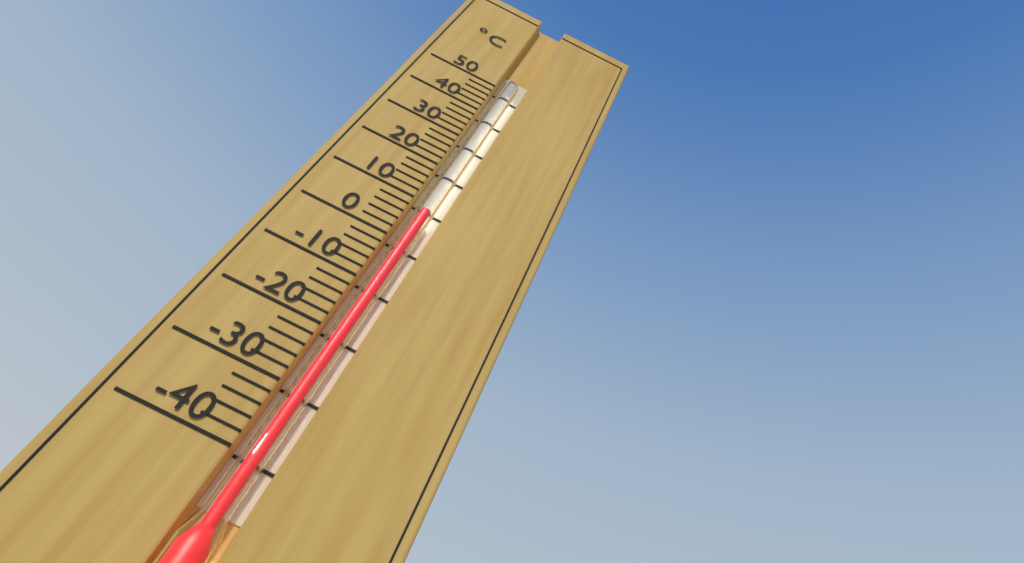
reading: 8 °C
